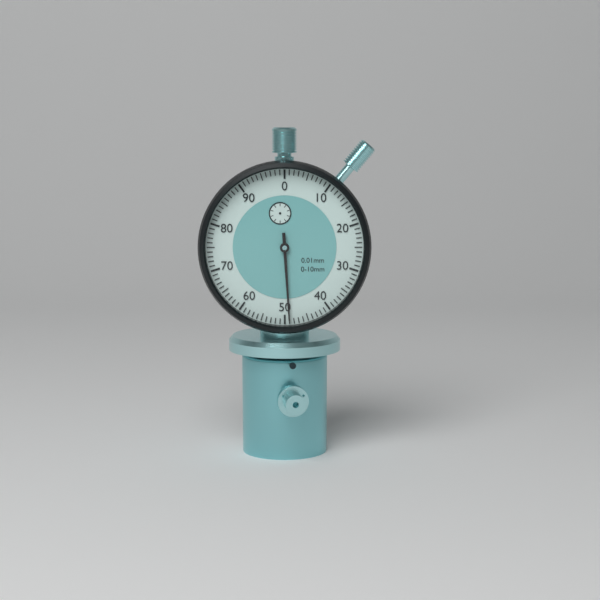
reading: 0.49 mm
